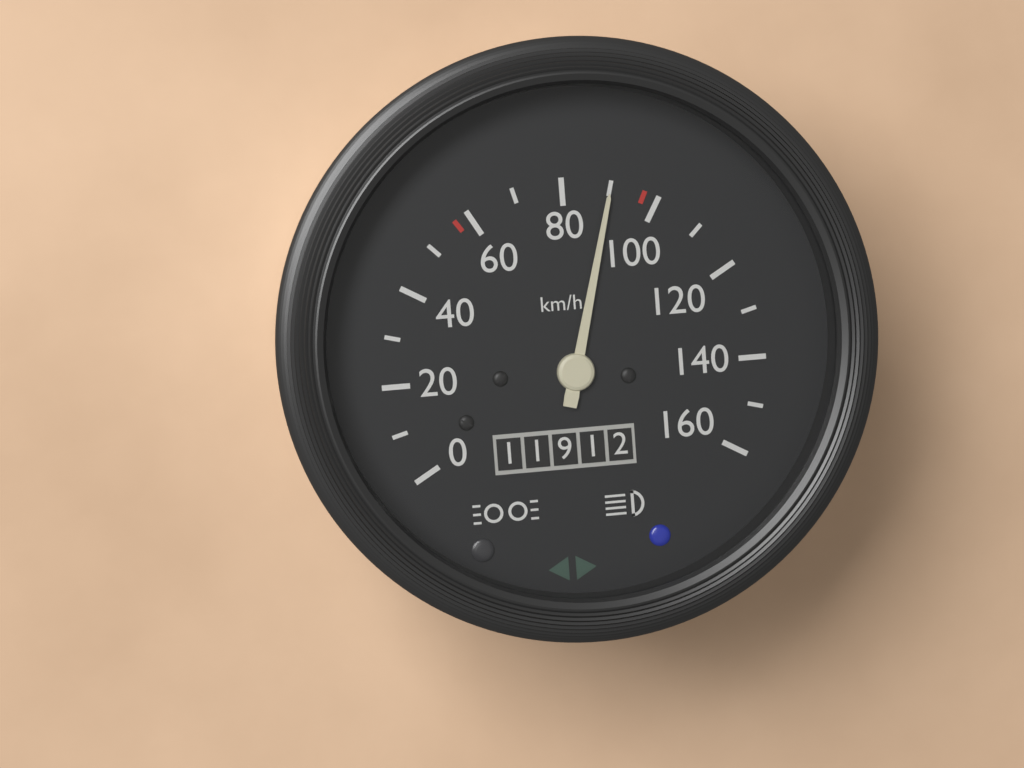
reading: 90 km/h
